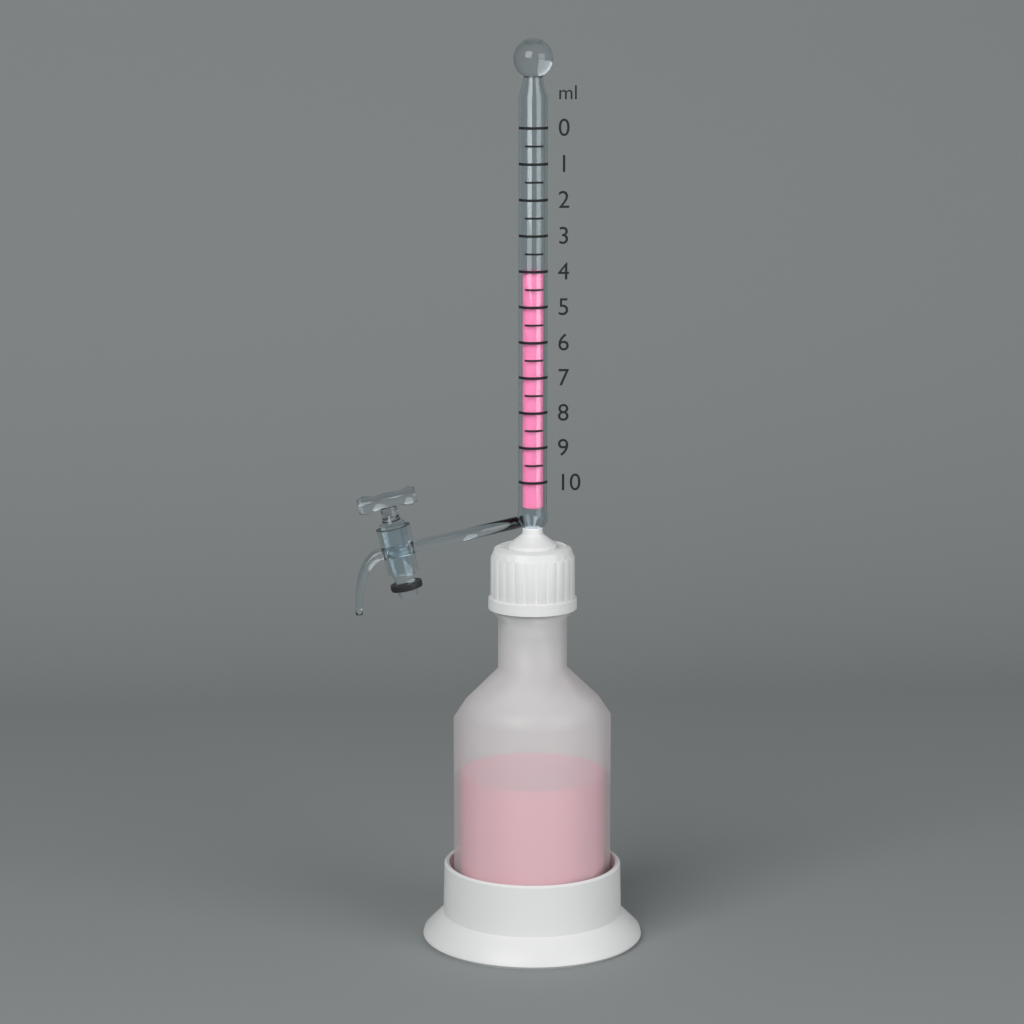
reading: 4.0 ml
